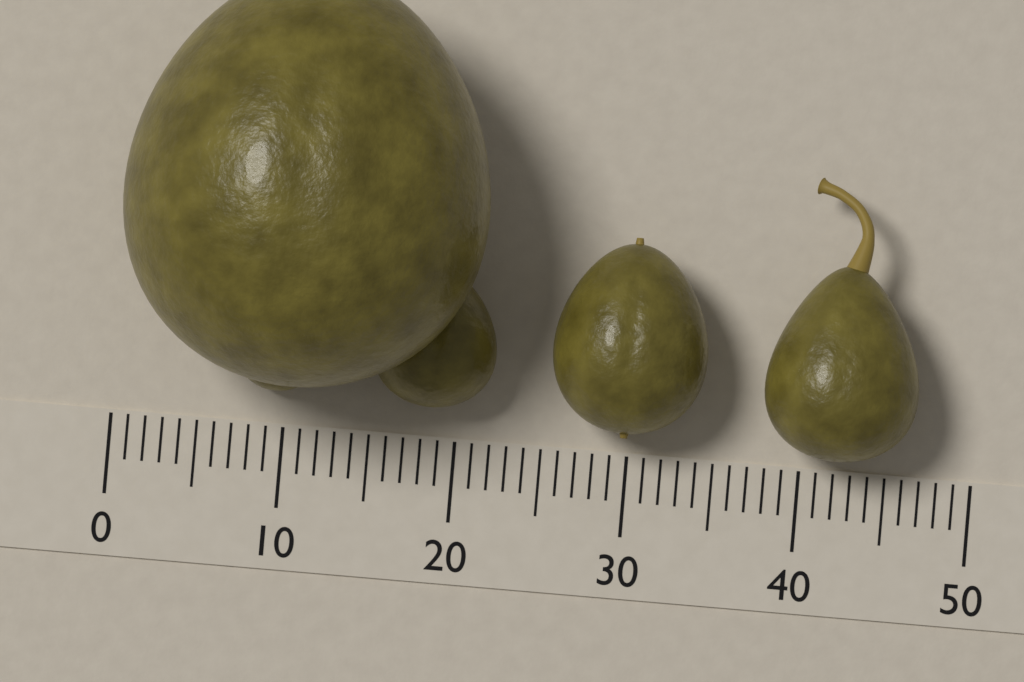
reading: 21 (no unit)
